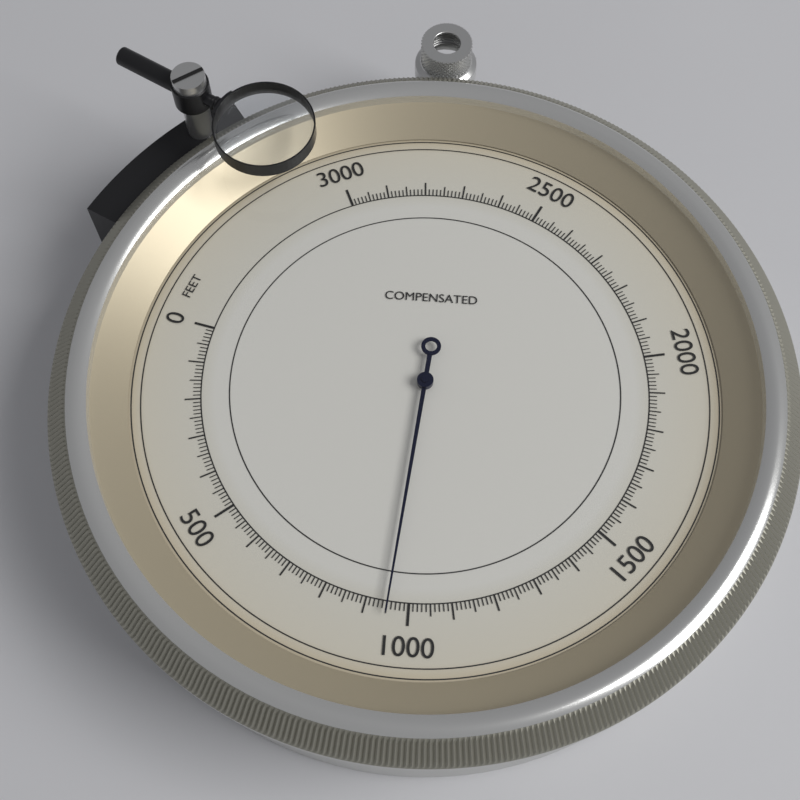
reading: 950 feet
